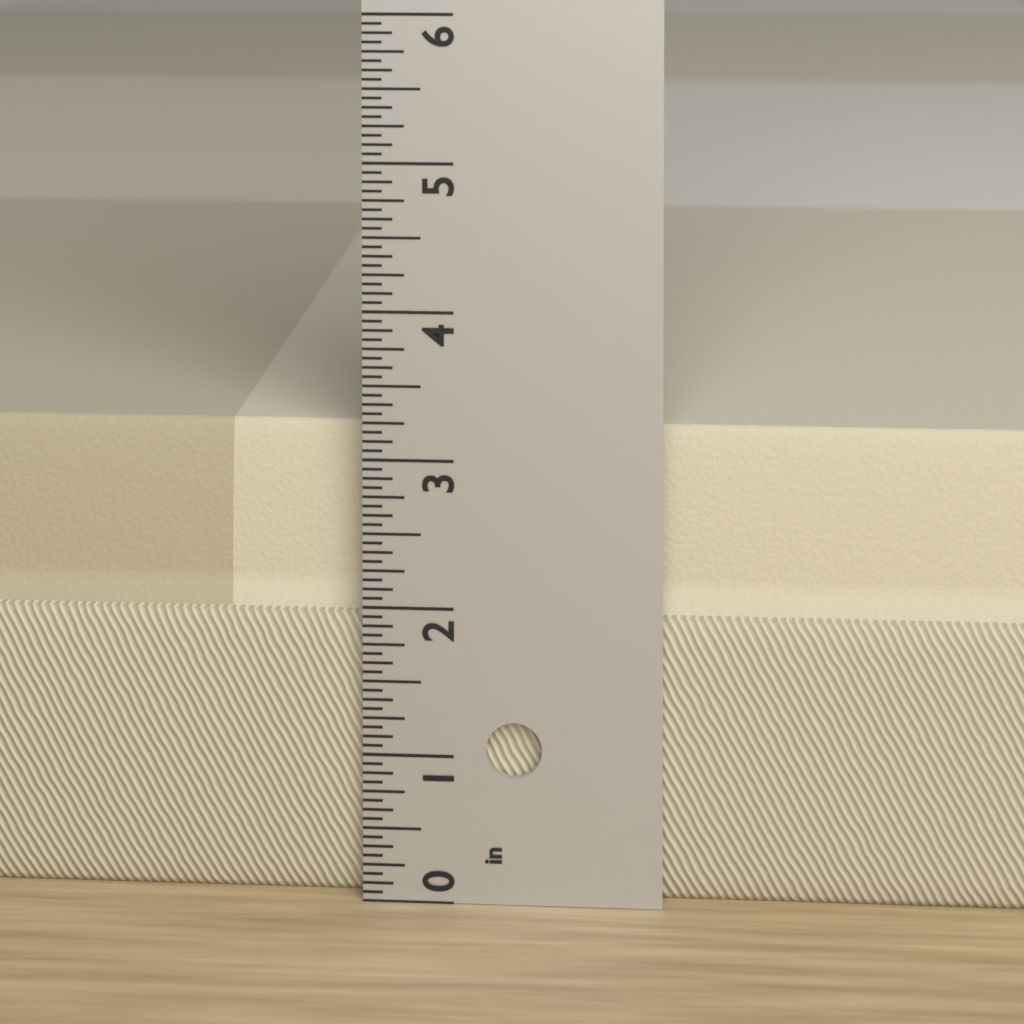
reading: 3.1875 in
